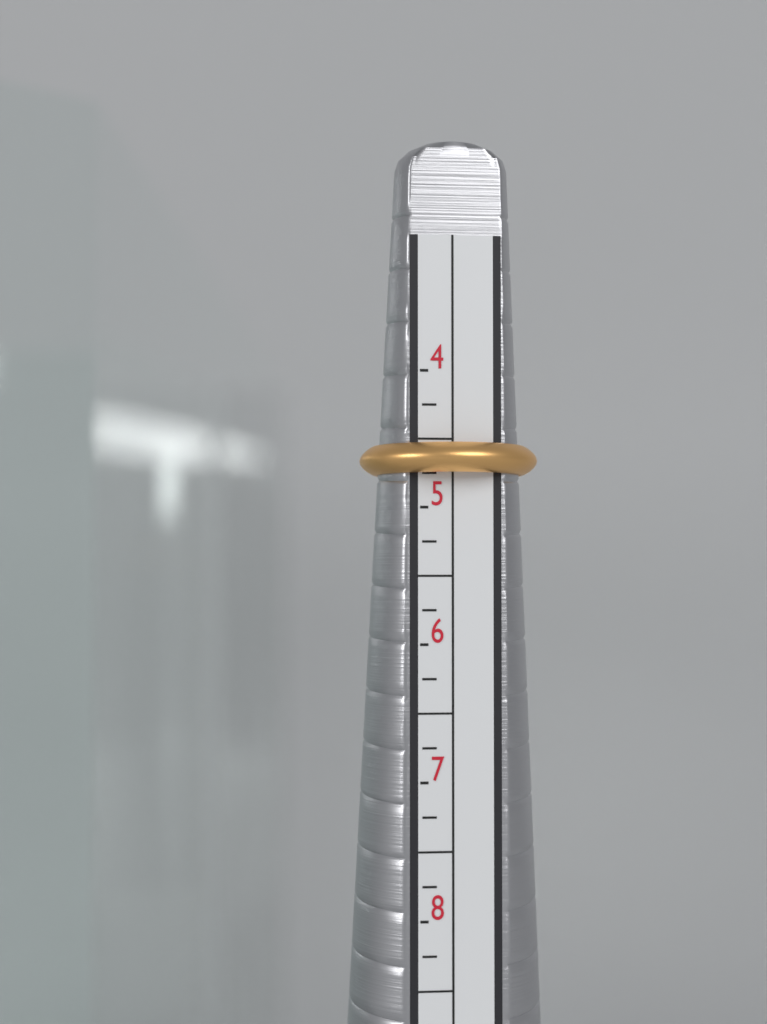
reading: 4.75 (no unit)
